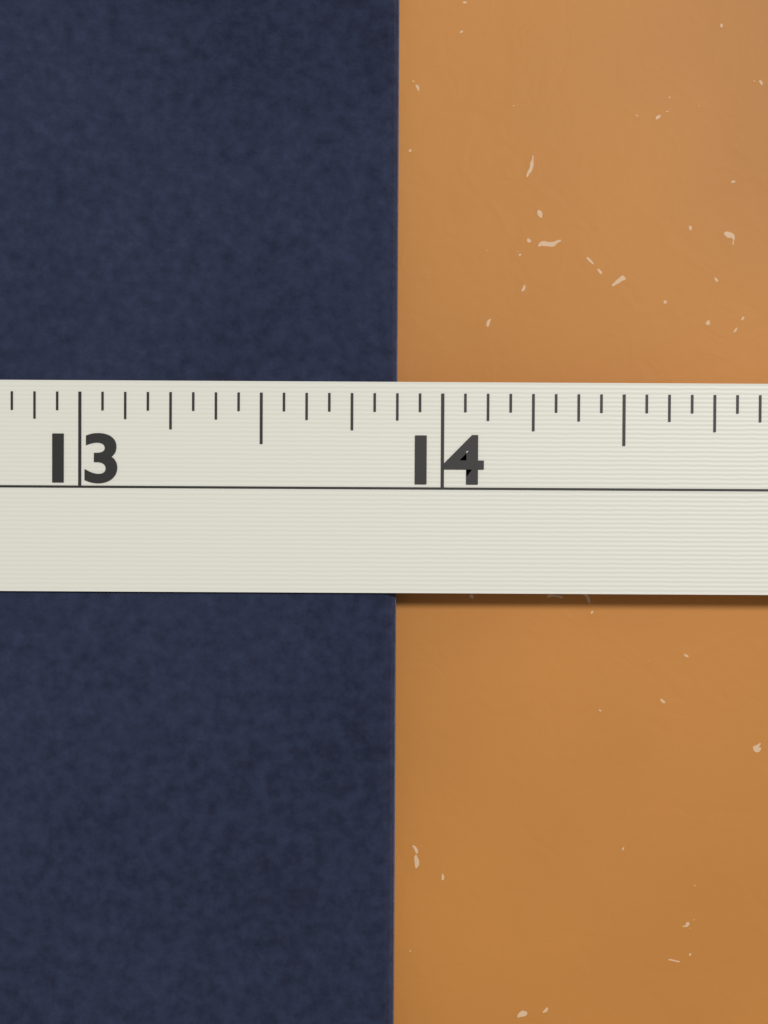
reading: 13.8750 in
